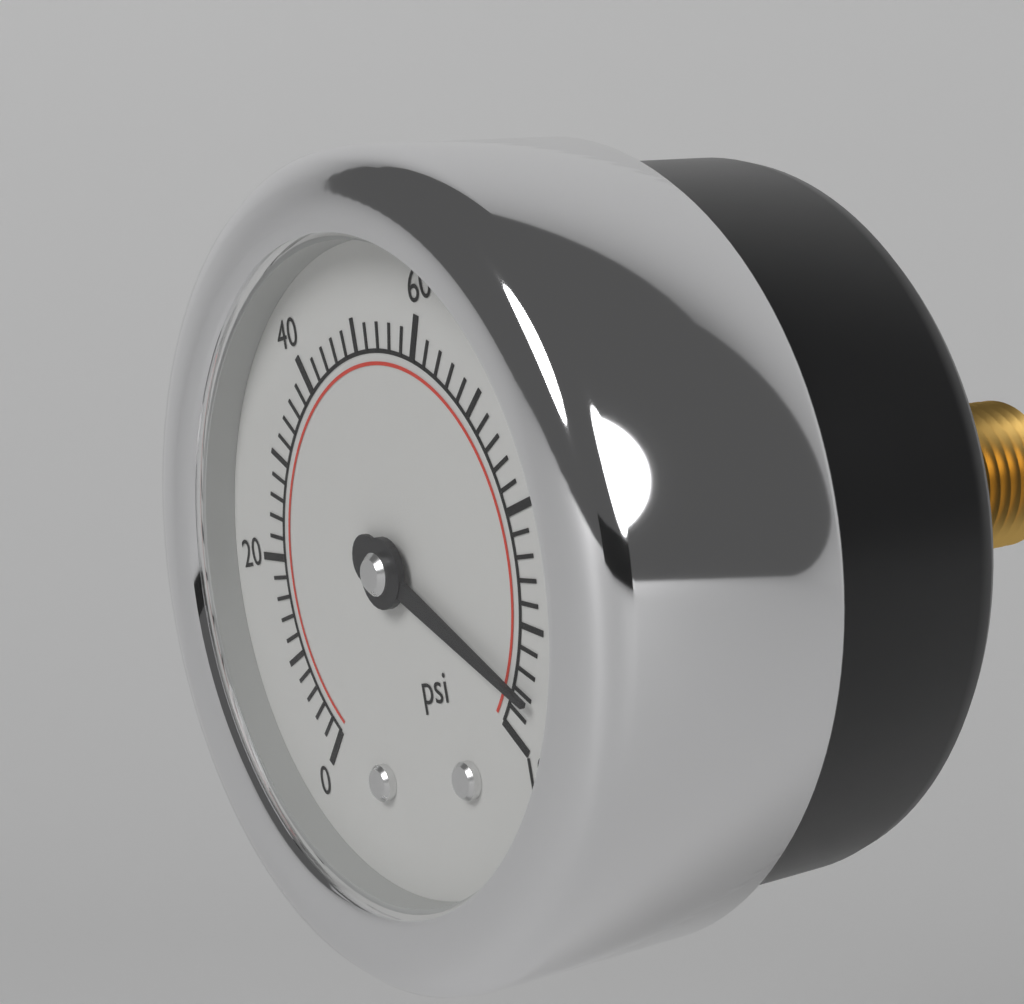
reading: 96 psi
